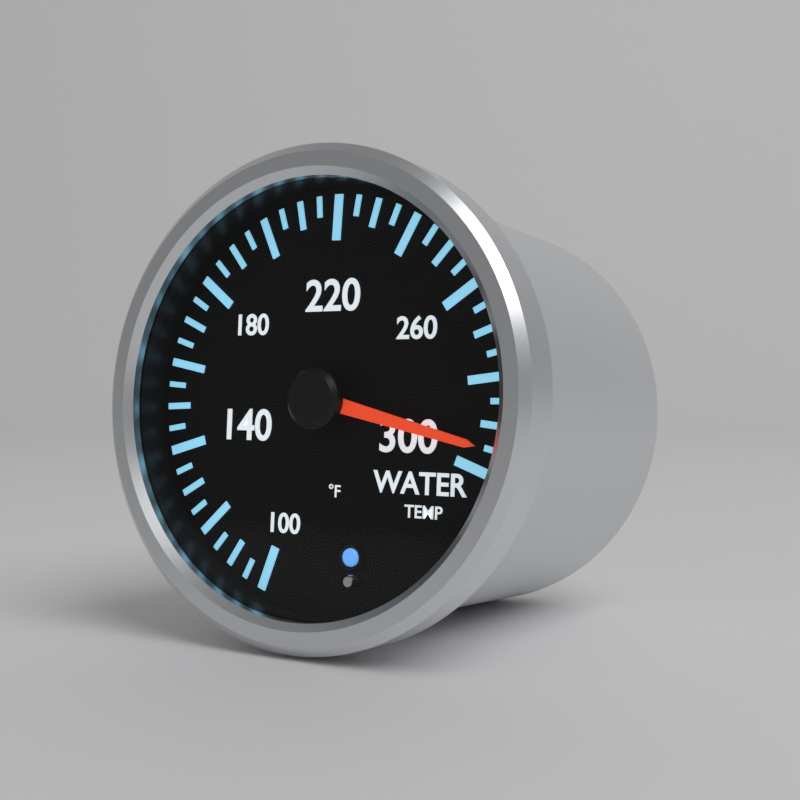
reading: 295 °F
